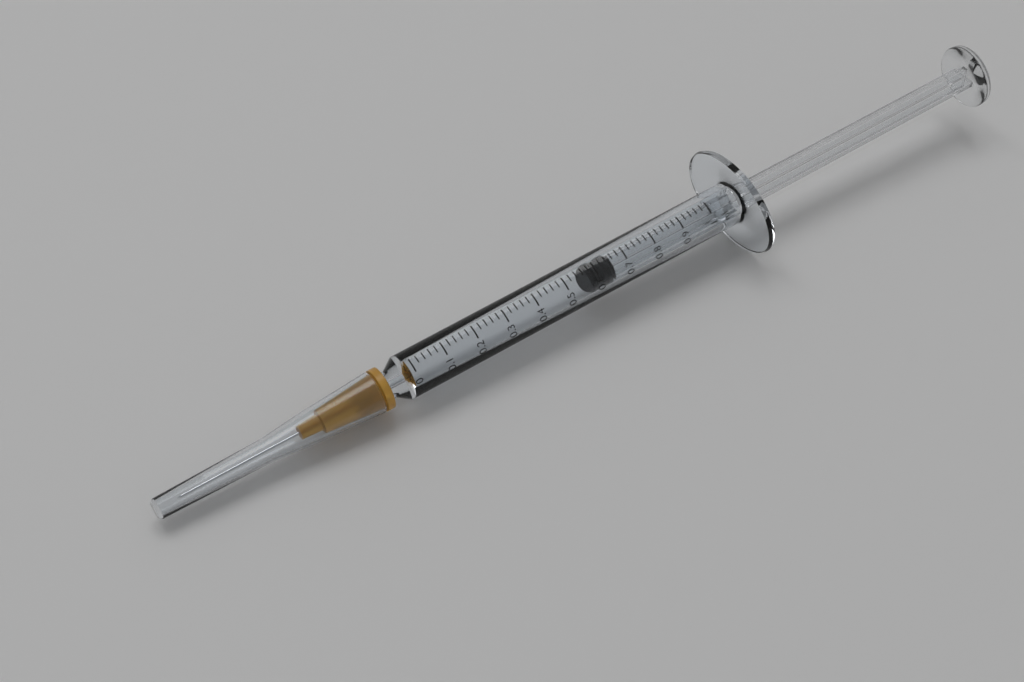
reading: 0.58 ml
